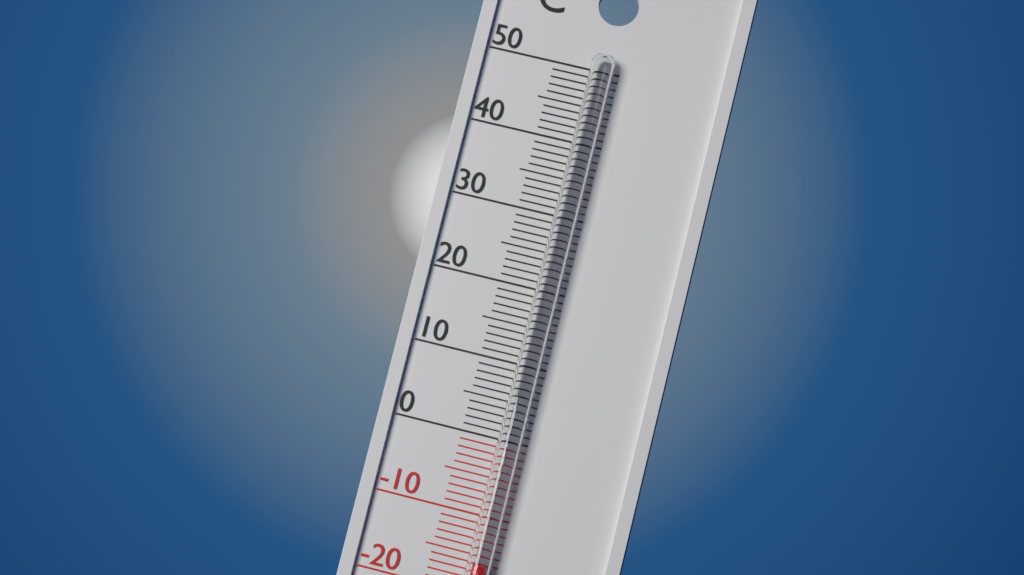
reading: -16 °C
